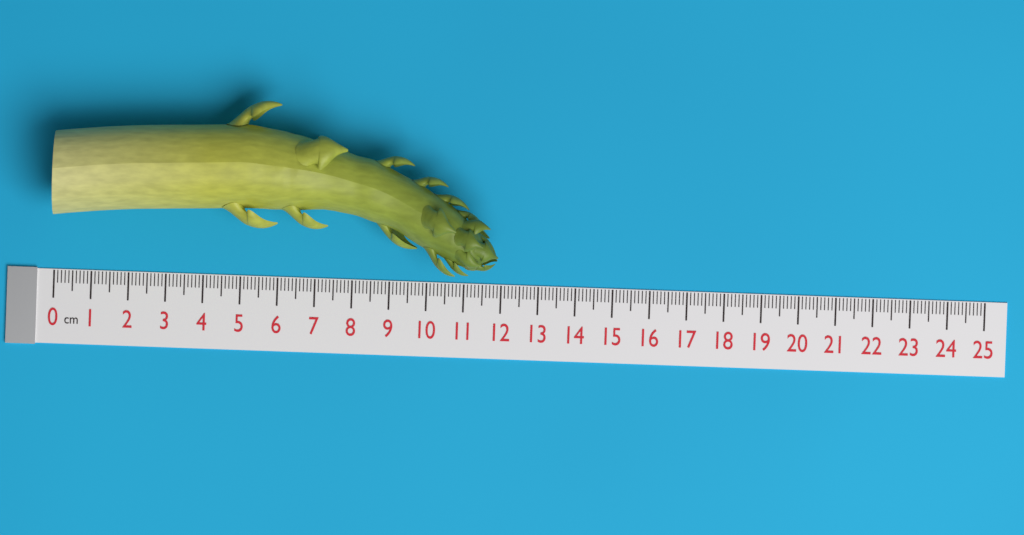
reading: 11.9 cm
